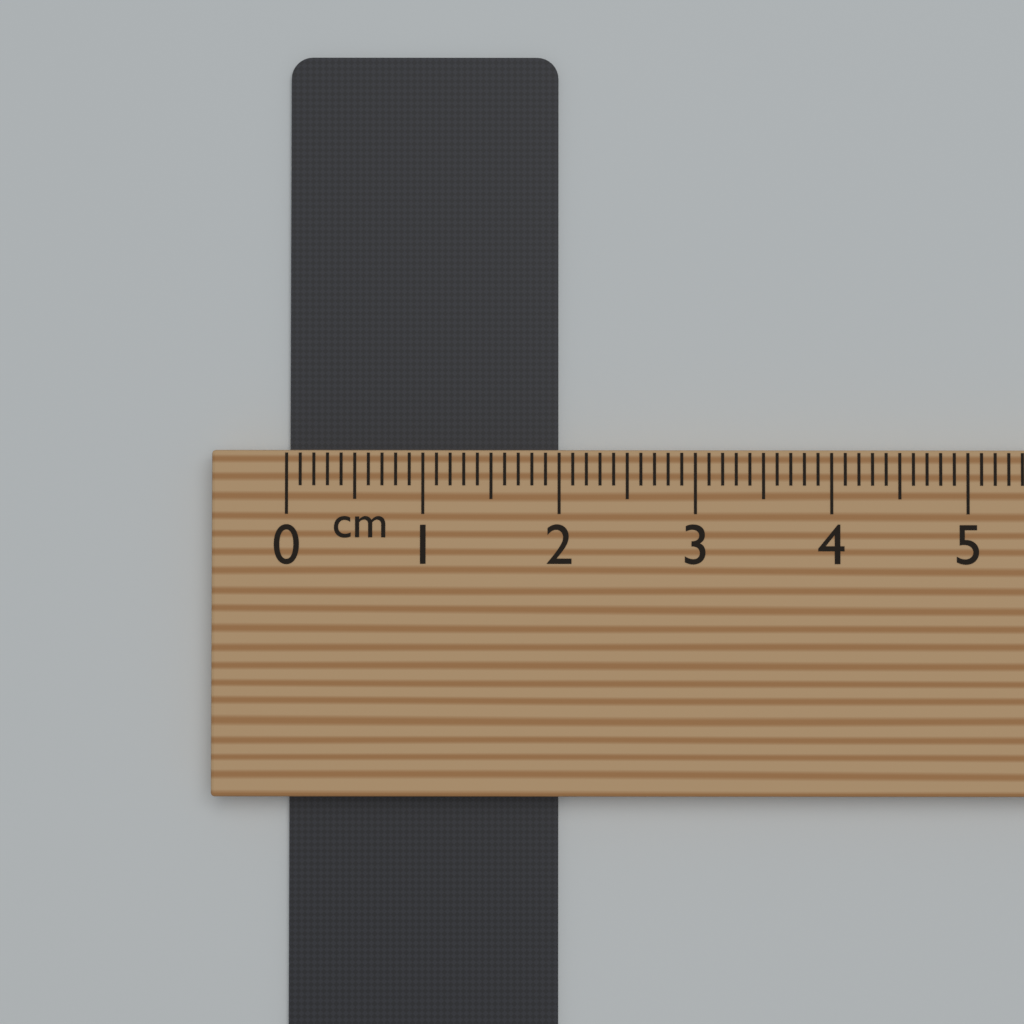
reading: 2.0 cm
